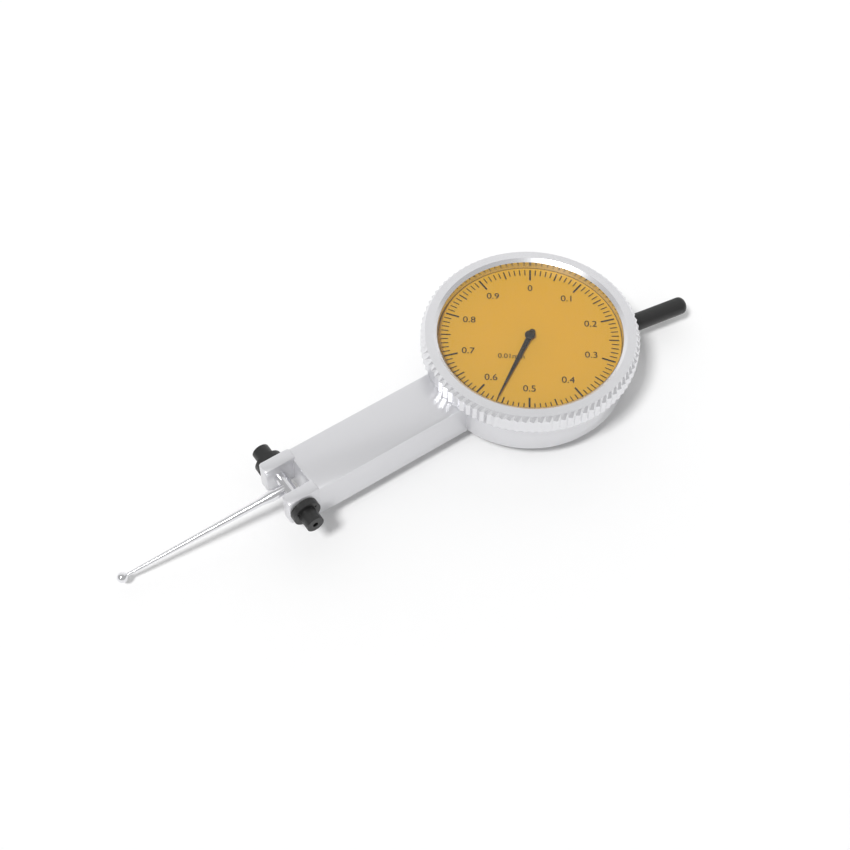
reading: 0.56 mm
